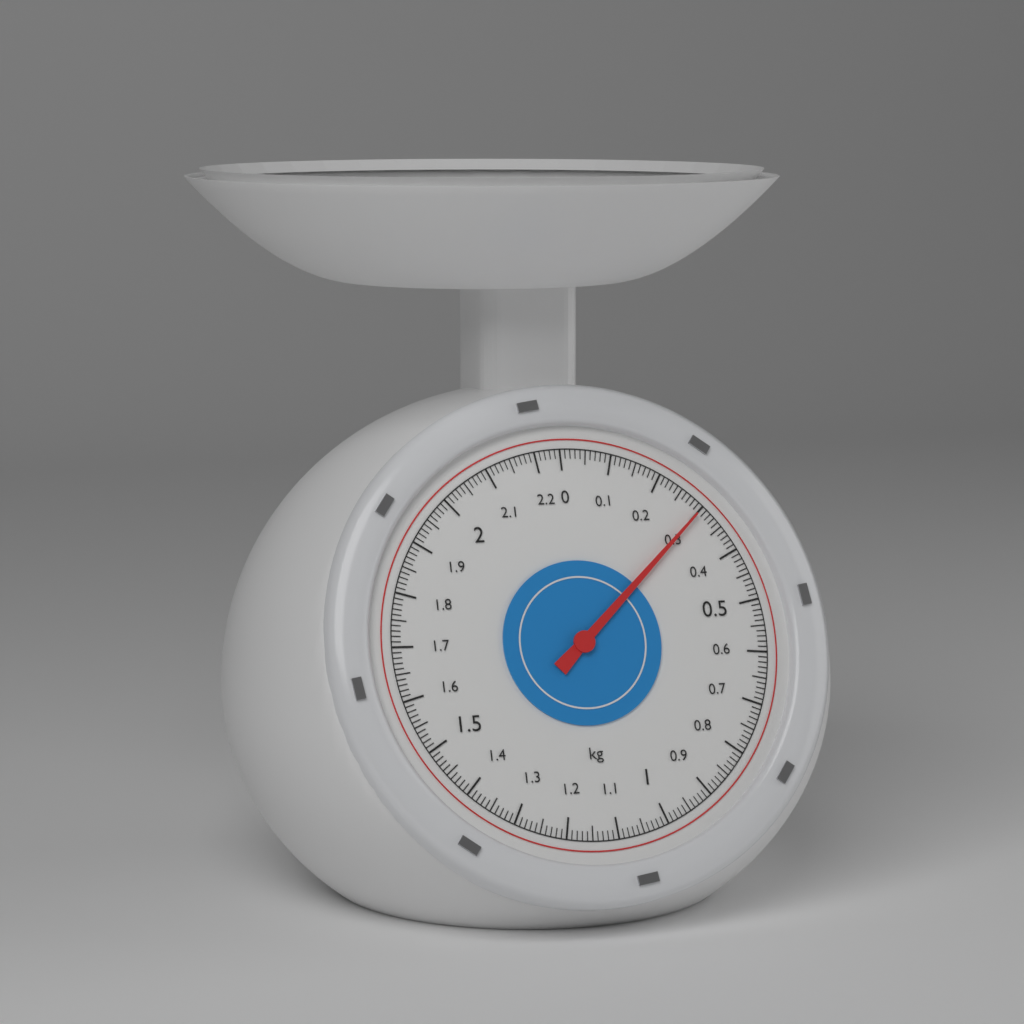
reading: 0.30 kg
